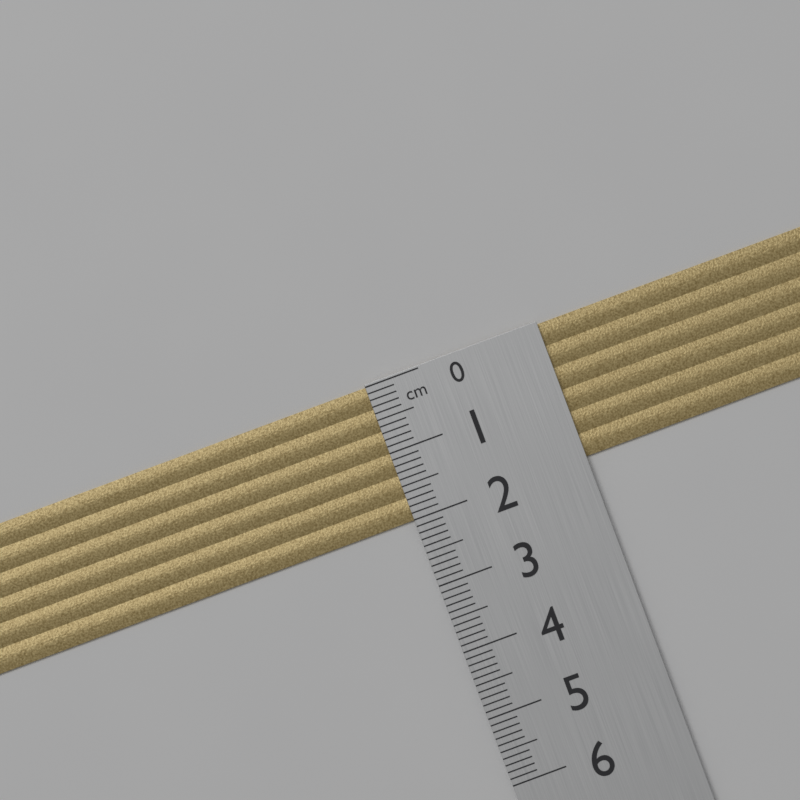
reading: 2.0 cm
